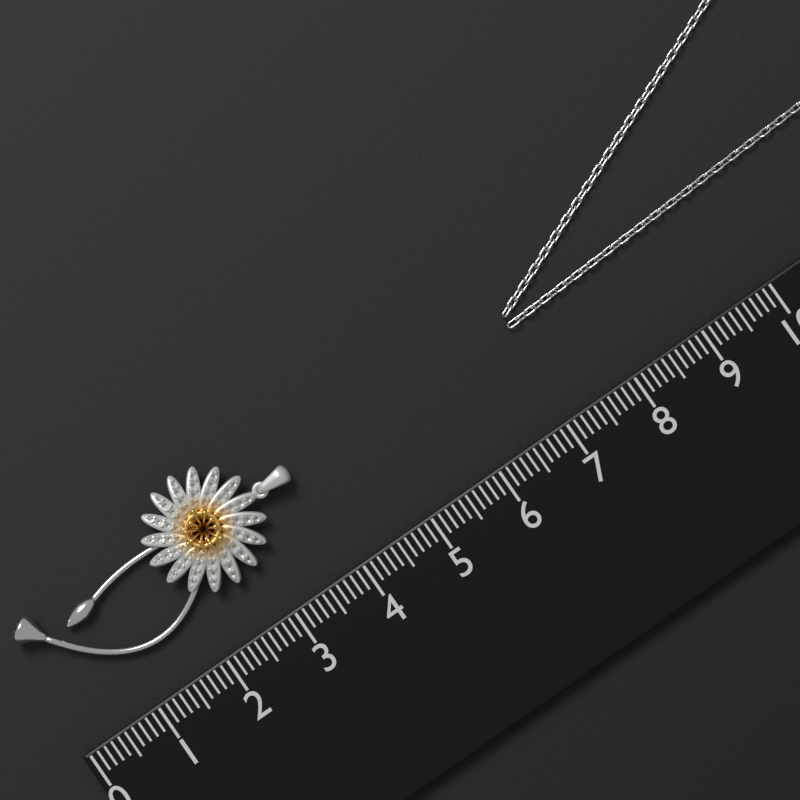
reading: 3.9 (no unit)
